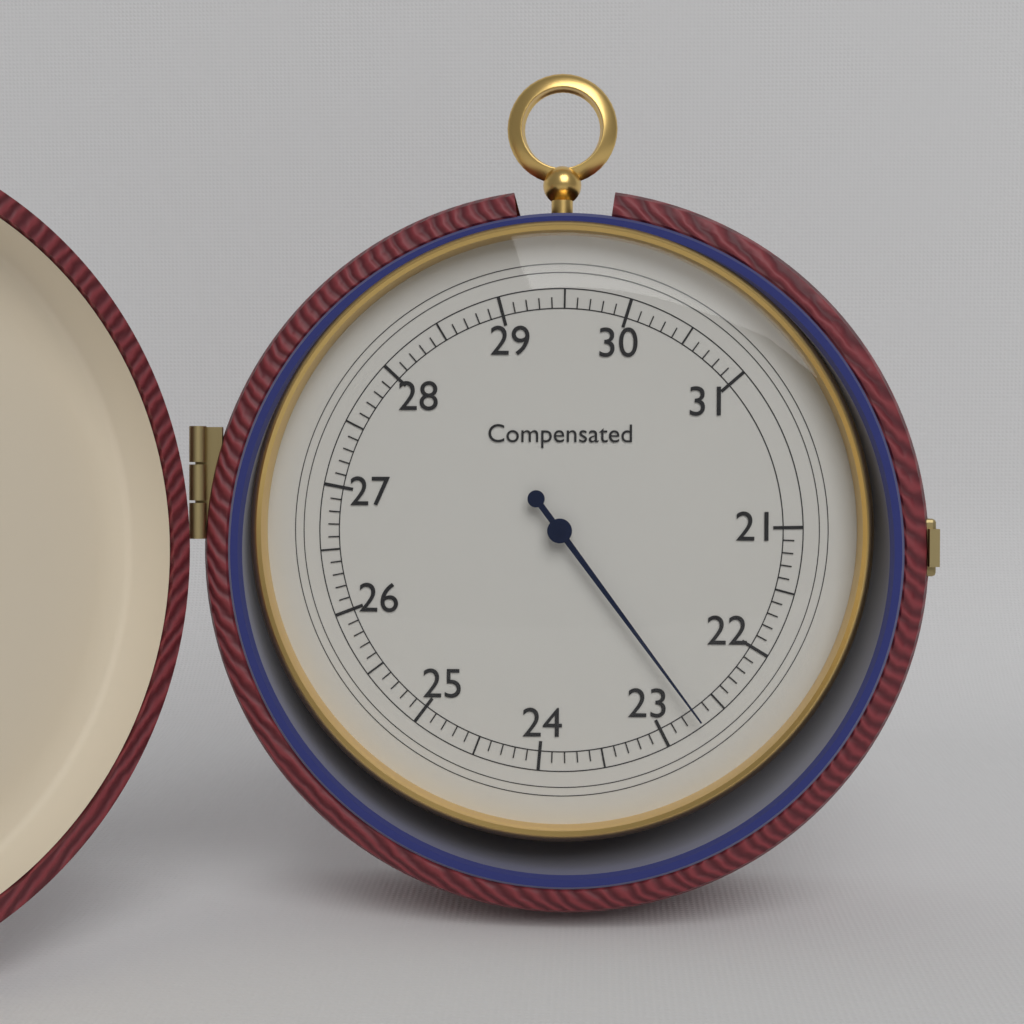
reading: 22.7 (no unit)
